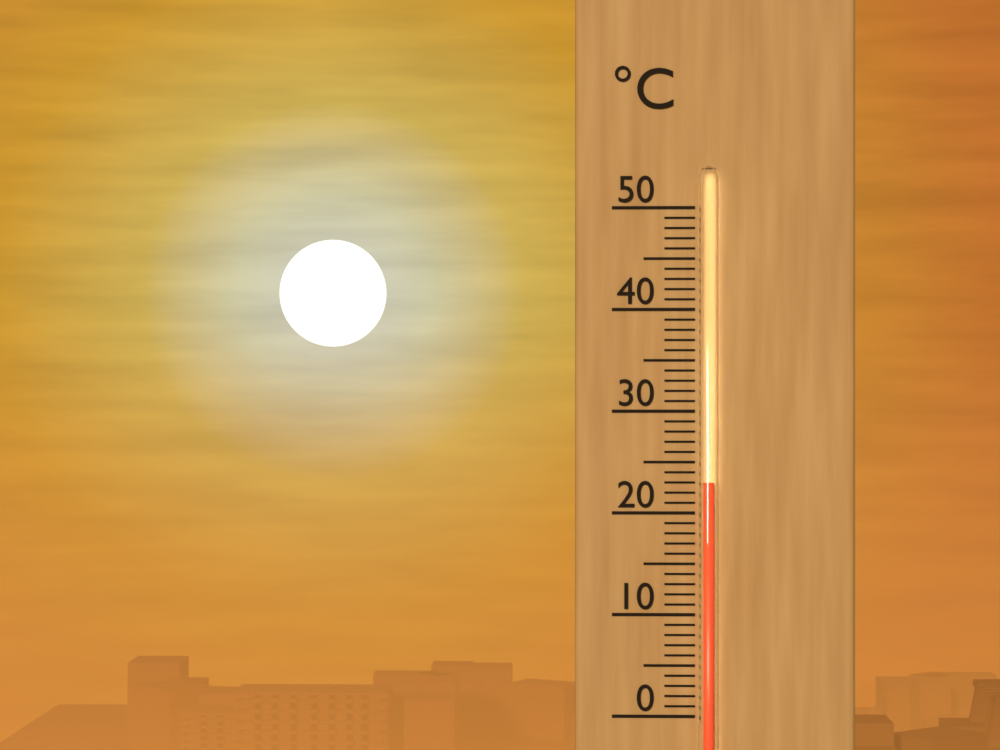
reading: 23 °C
